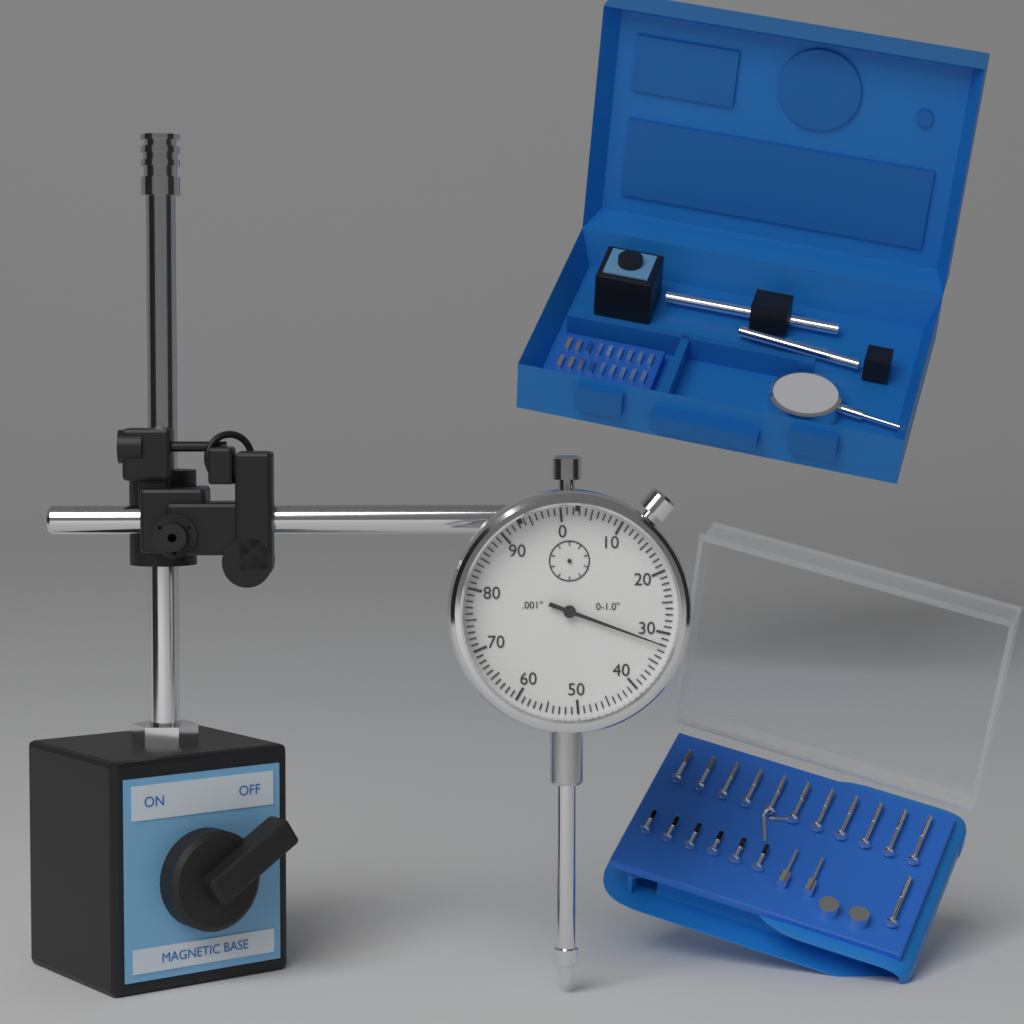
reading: 0.032 in
